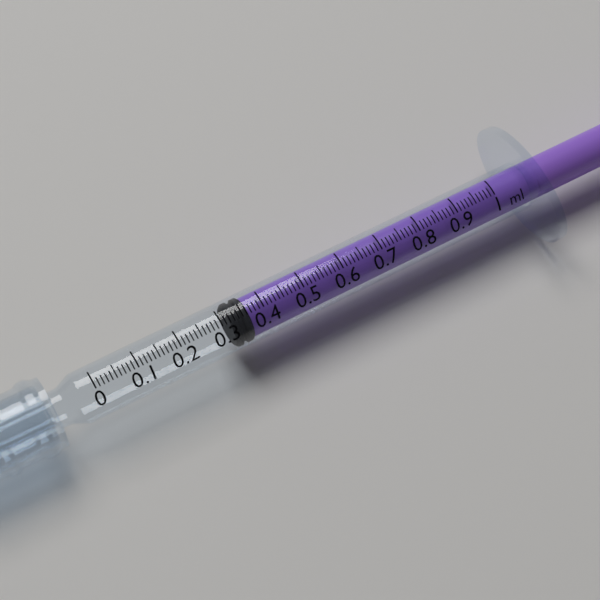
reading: 0.32 ml
